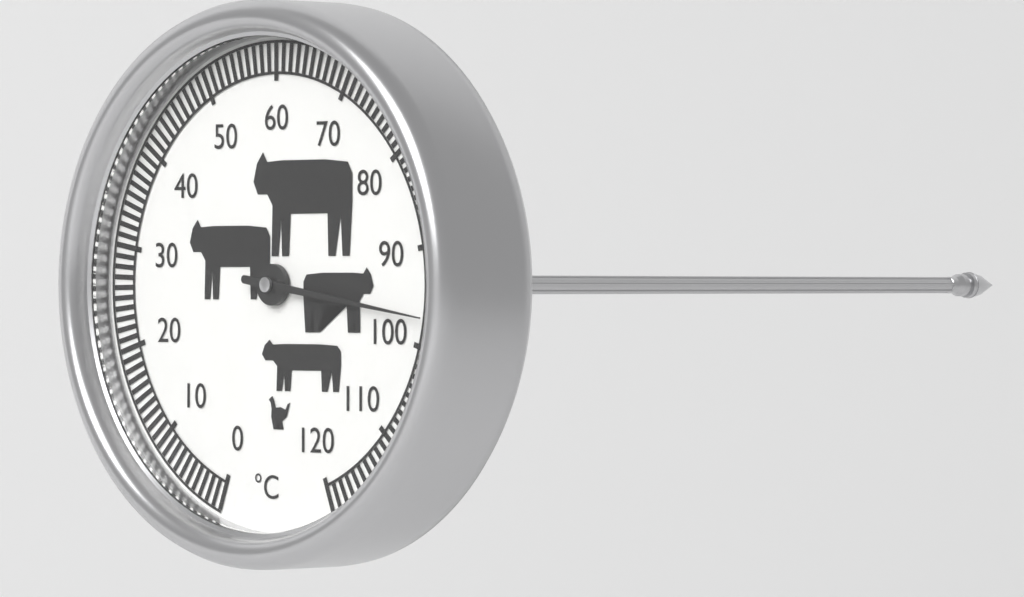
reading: 97 °C
